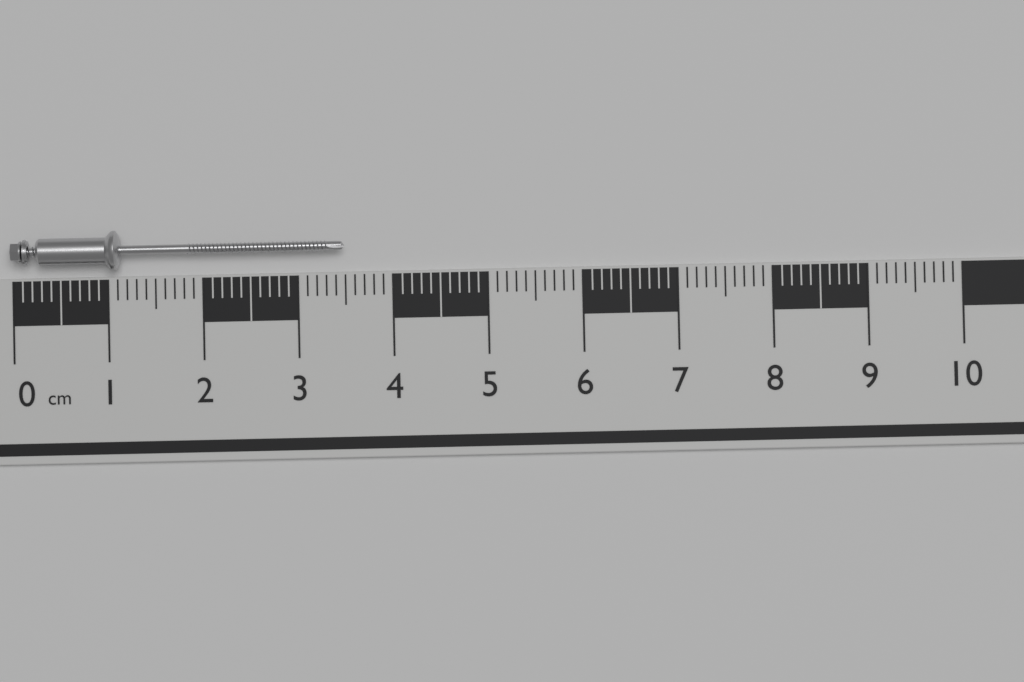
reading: 3.5 cm
